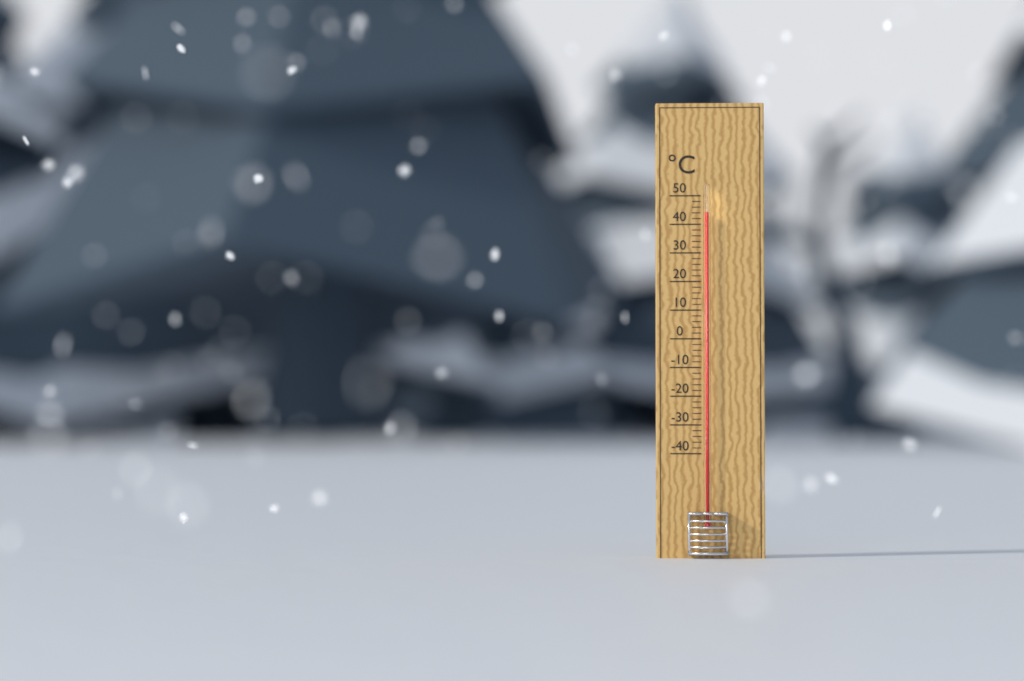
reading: 44 °C
